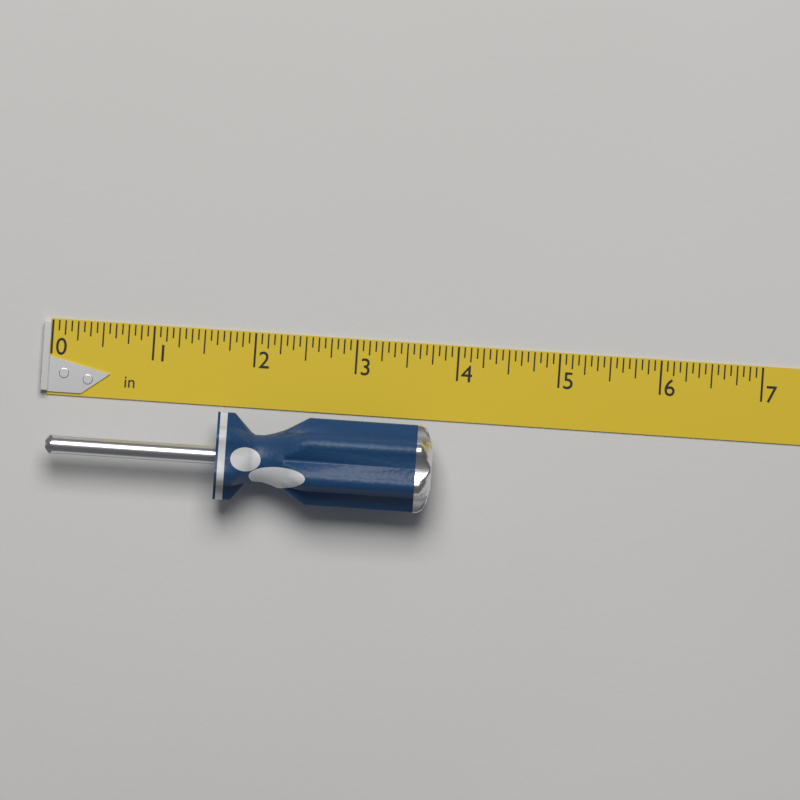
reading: 3.8125 in
